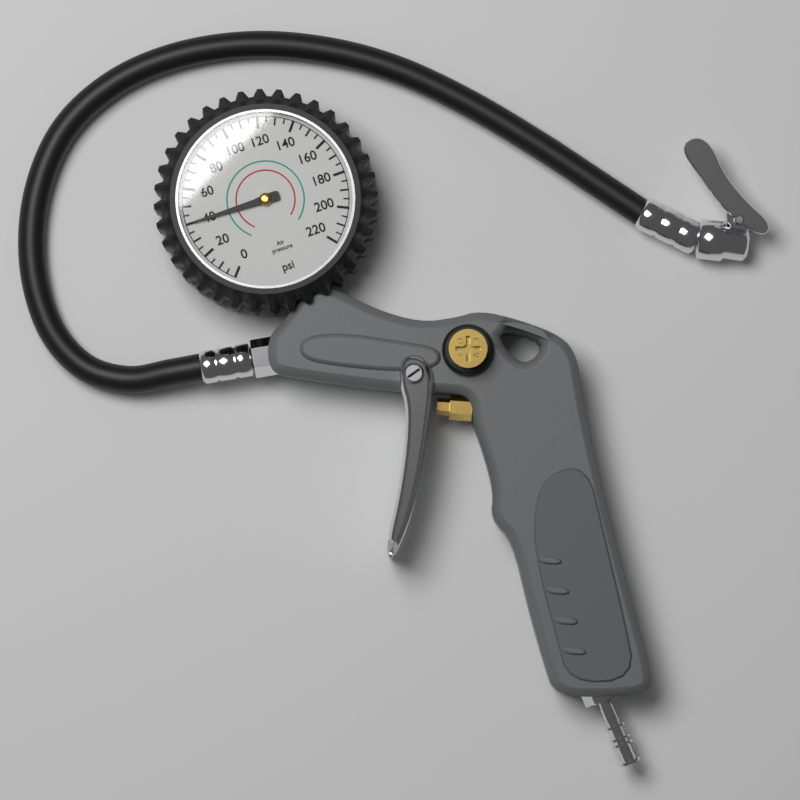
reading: 40 psi
